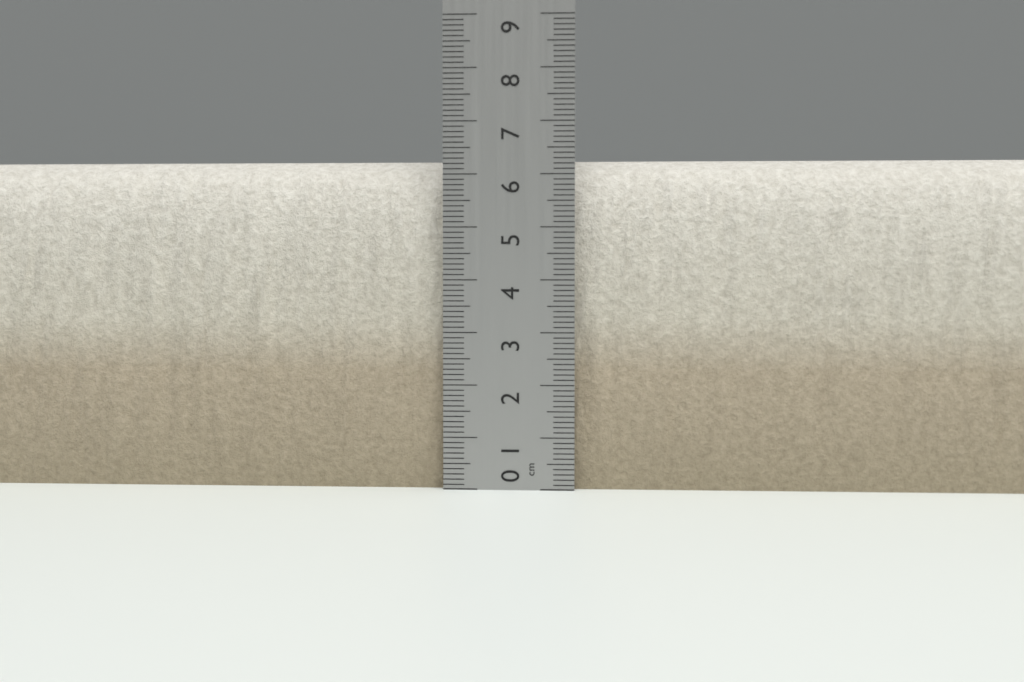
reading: 6.3 cm
